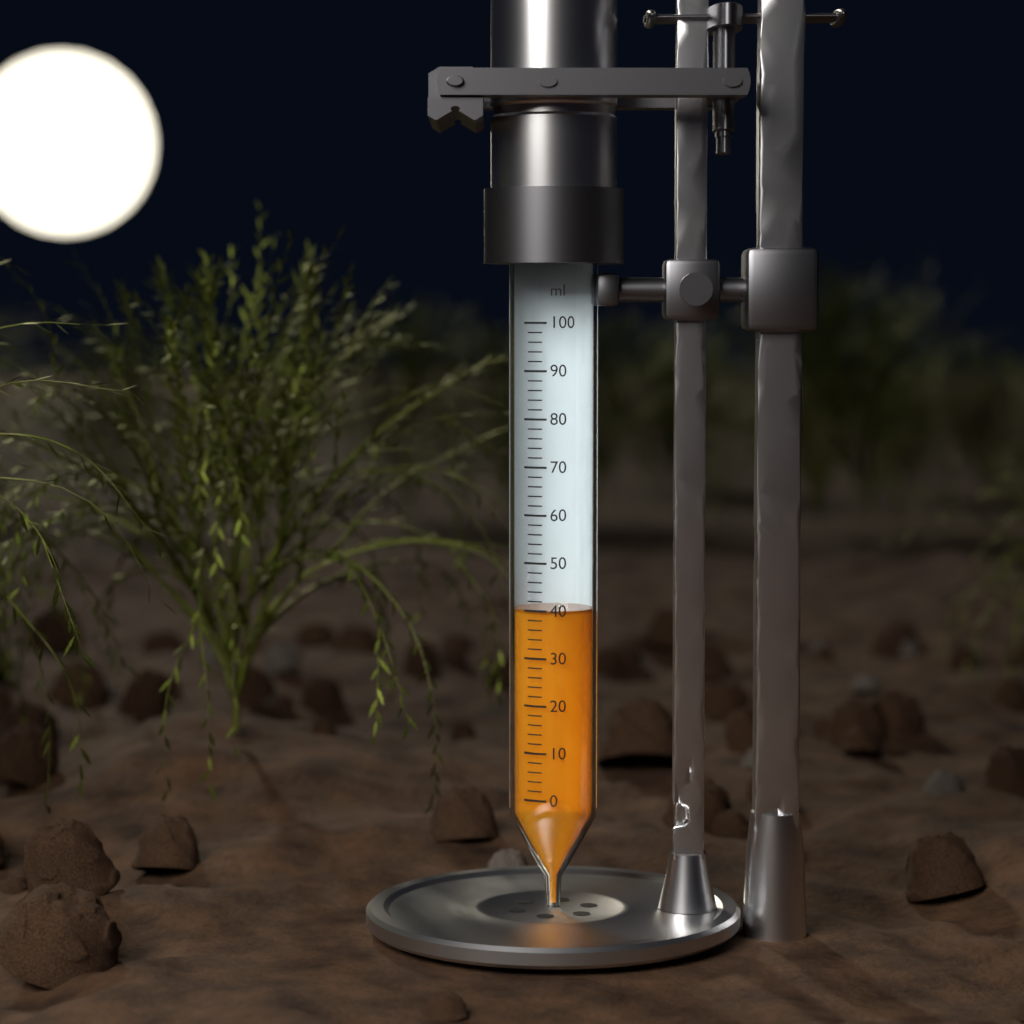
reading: 40 ml
